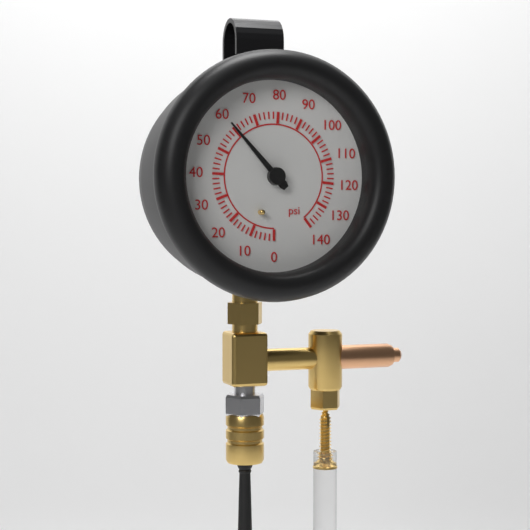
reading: 60 psi
